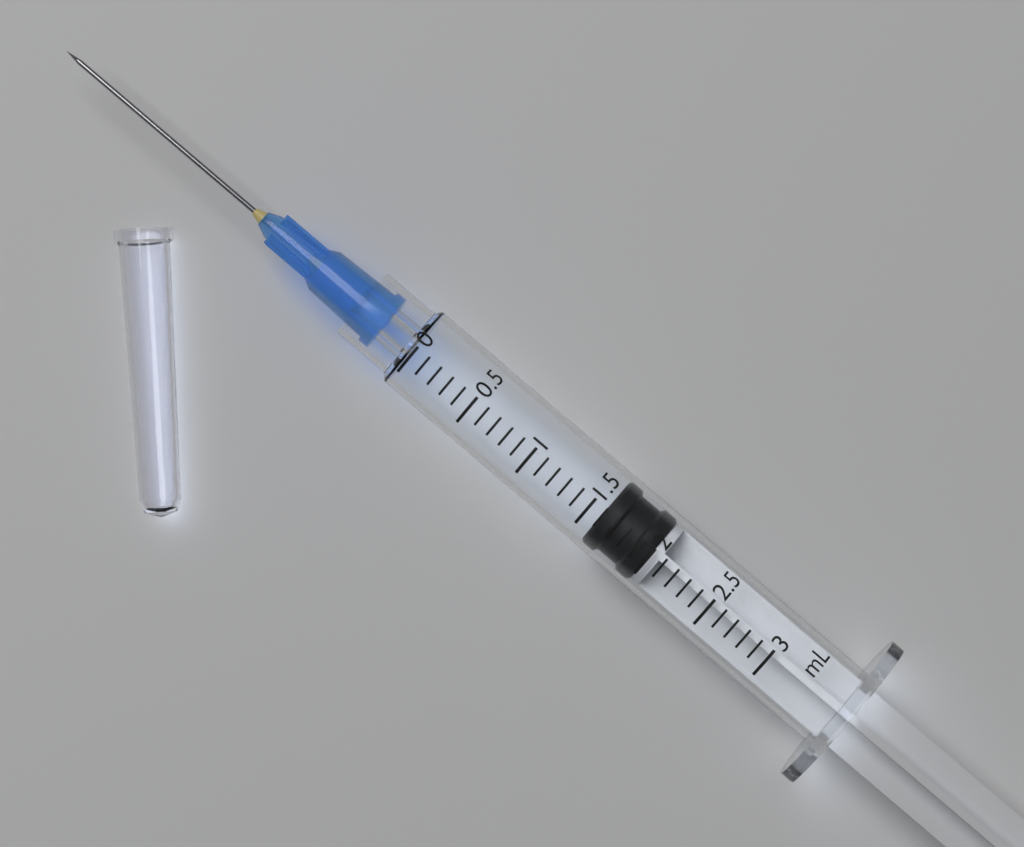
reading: 1.6 mL
